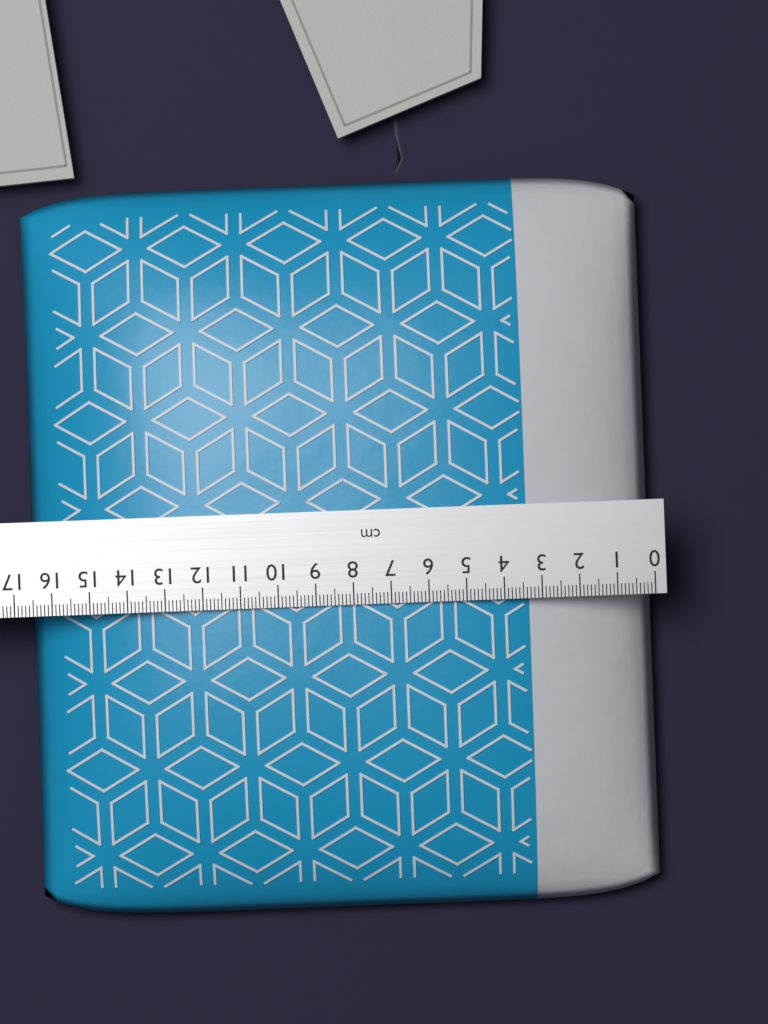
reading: 16.7 cm
